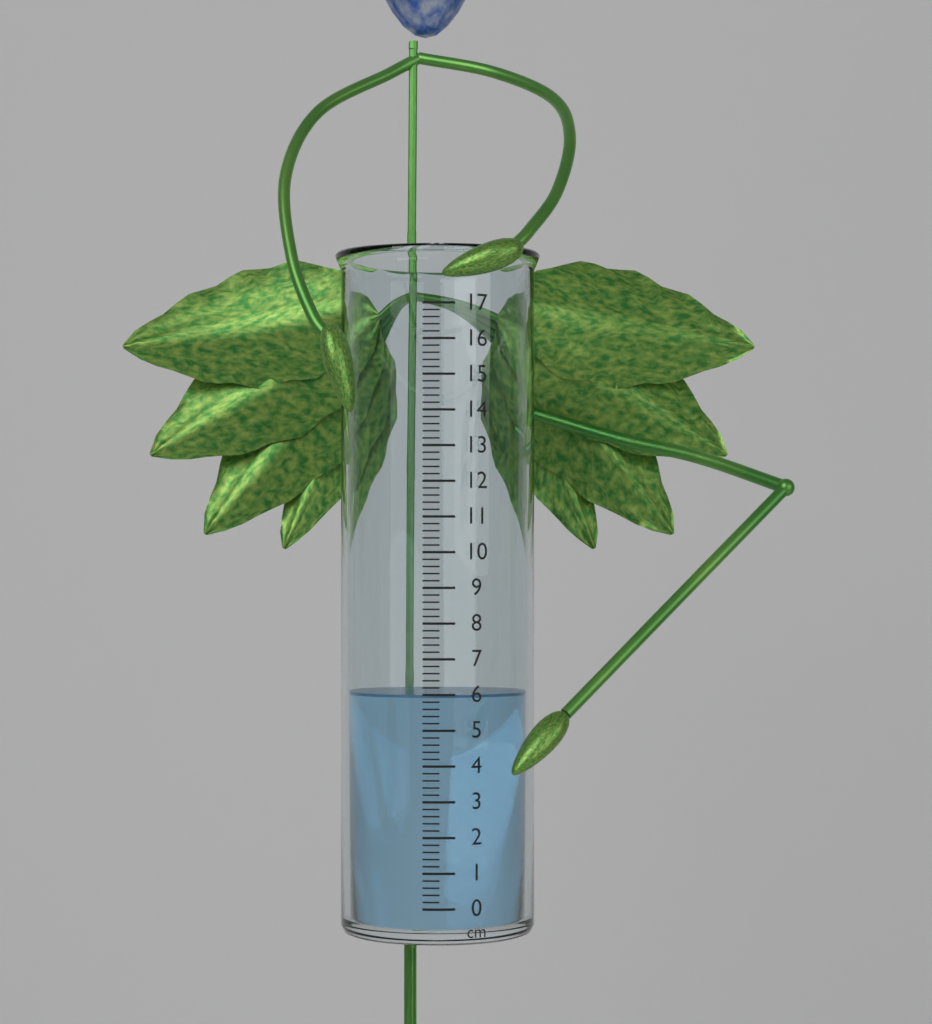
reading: 6.0 cm
